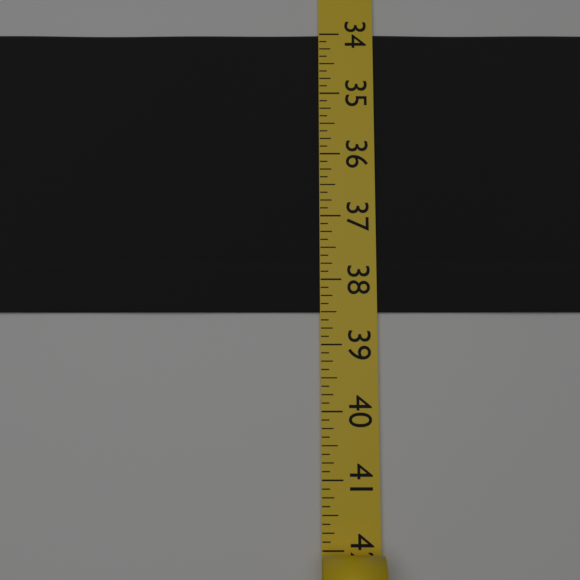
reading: 38.500 (no unit)
